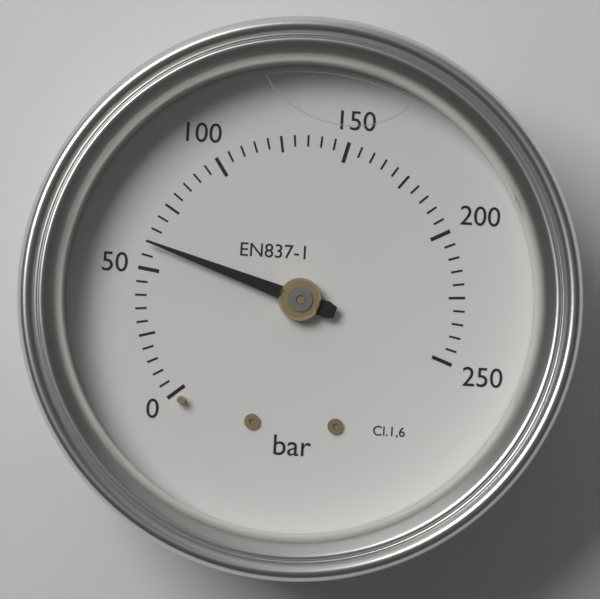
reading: 60 bar
